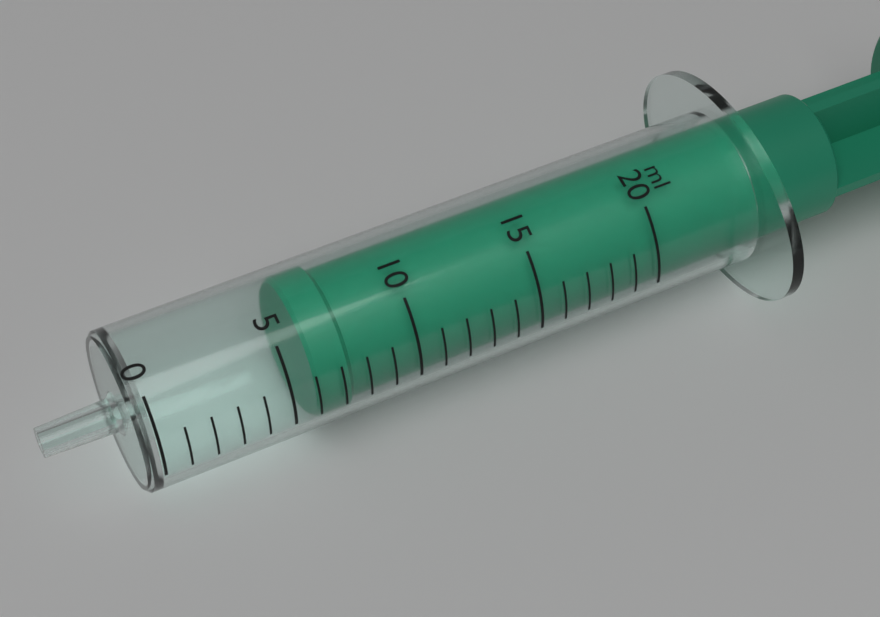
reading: 6 ml
